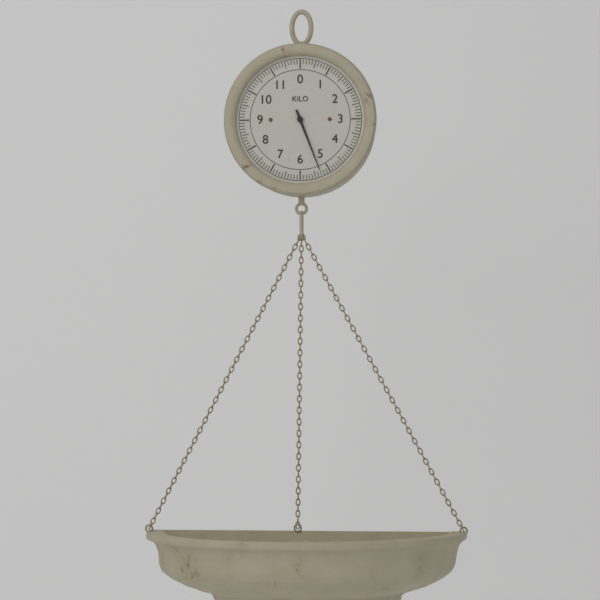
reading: 5.3 kg
